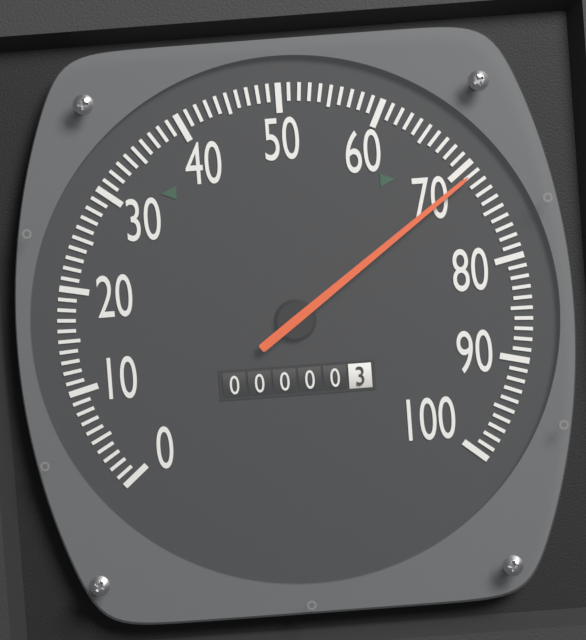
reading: 71 (no unit)
